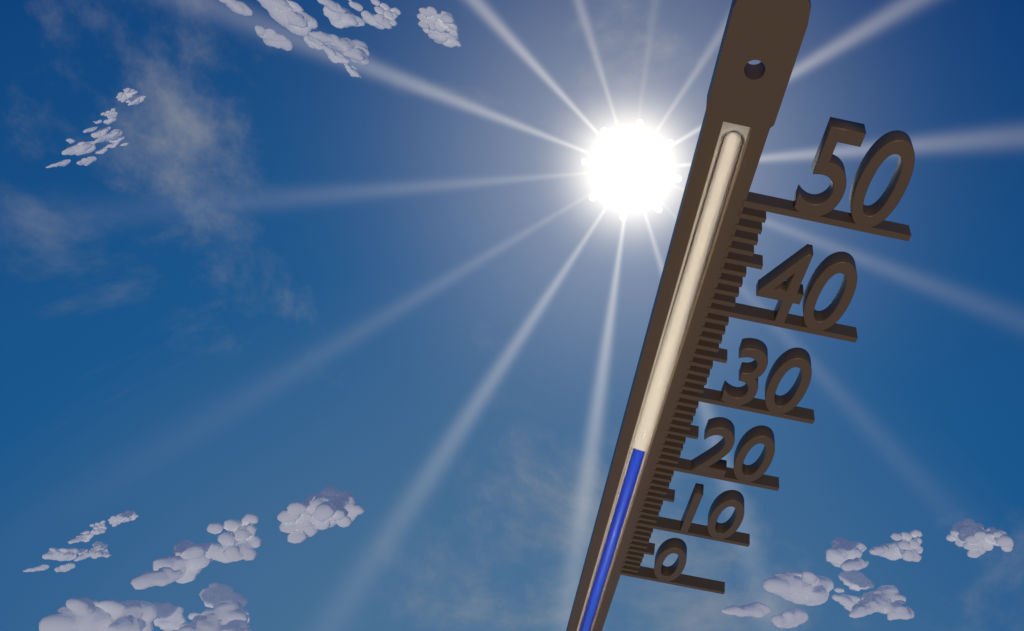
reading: 22 (no unit)
